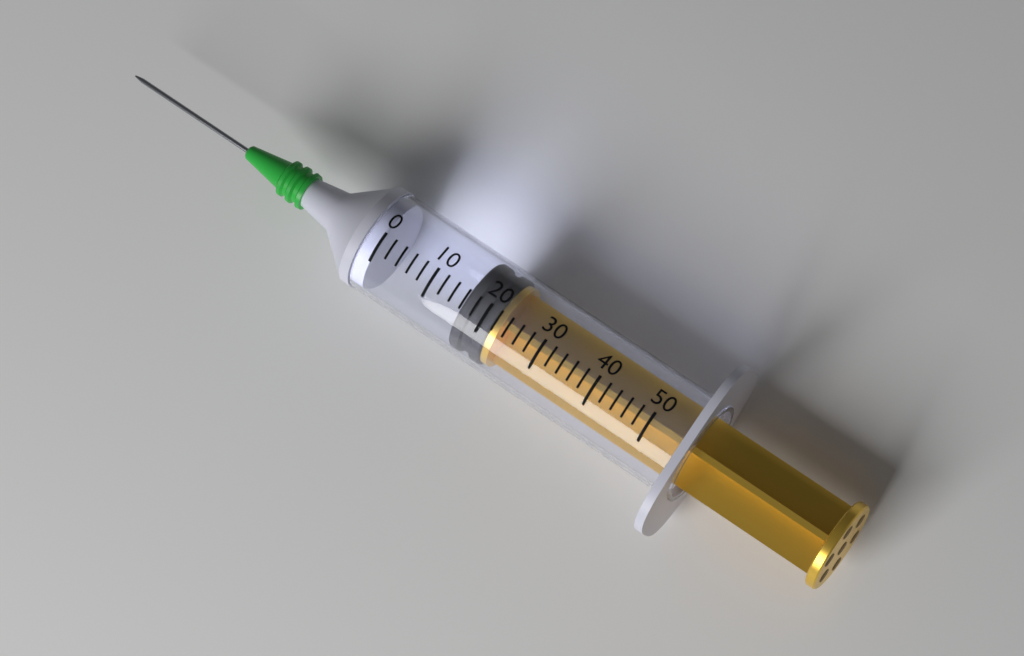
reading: 16 (no unit)
